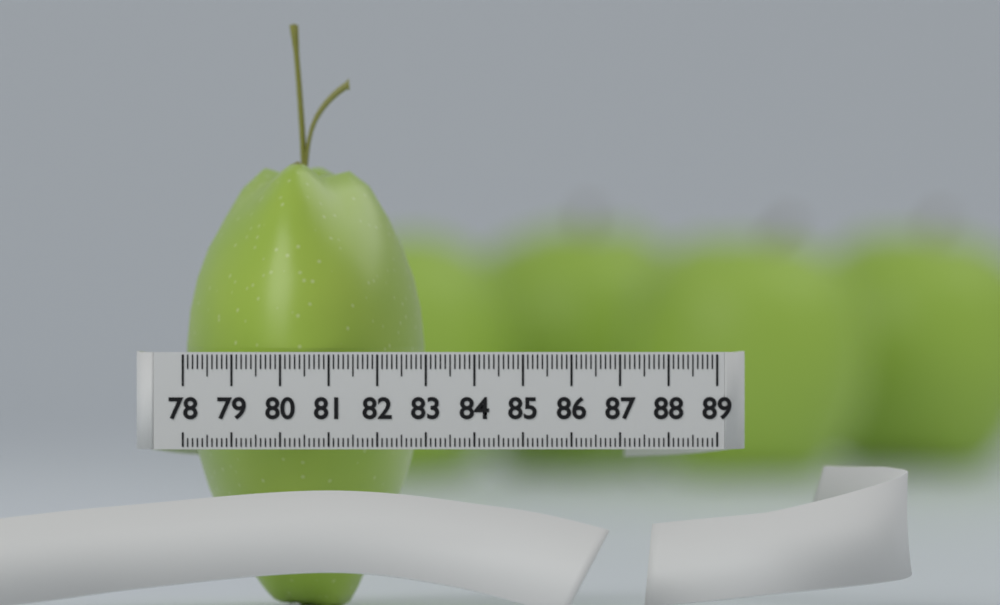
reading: 83.0 (no unit)
